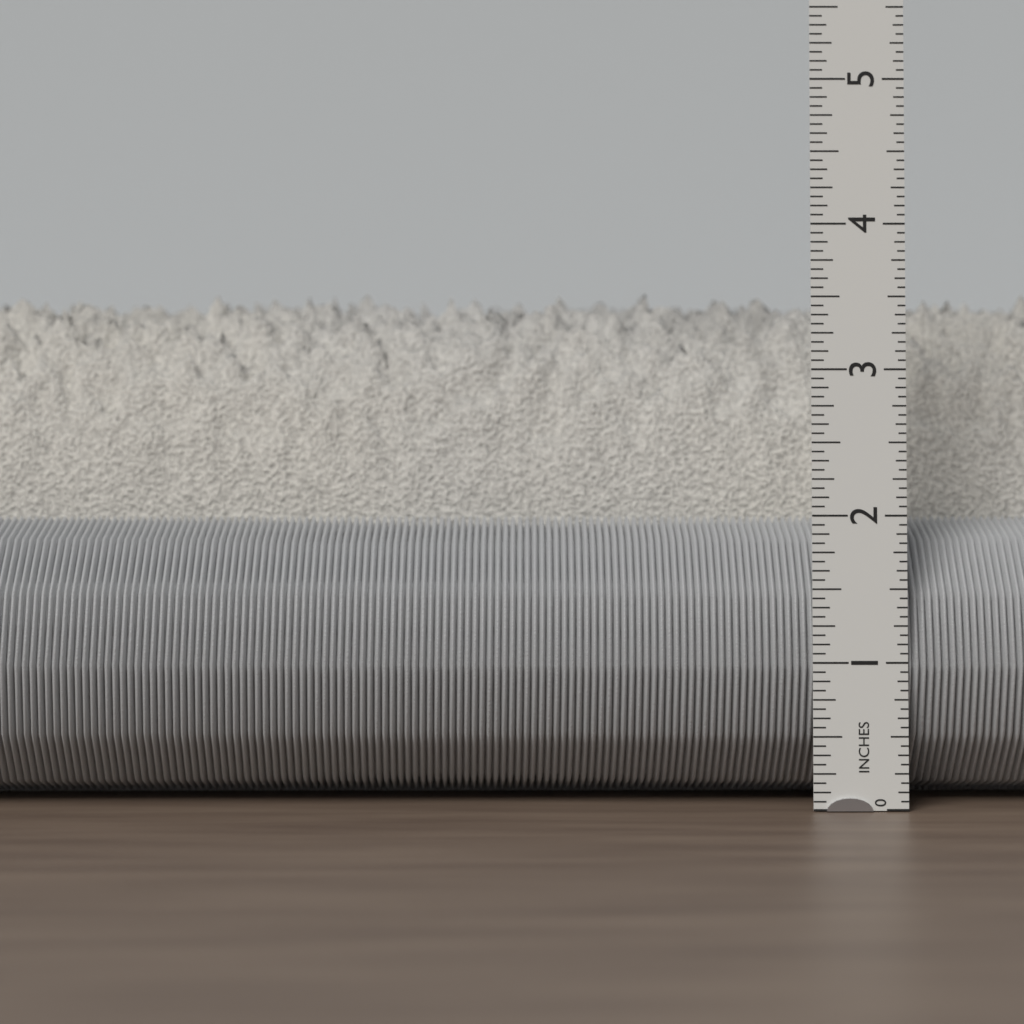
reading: 3.6250 in
